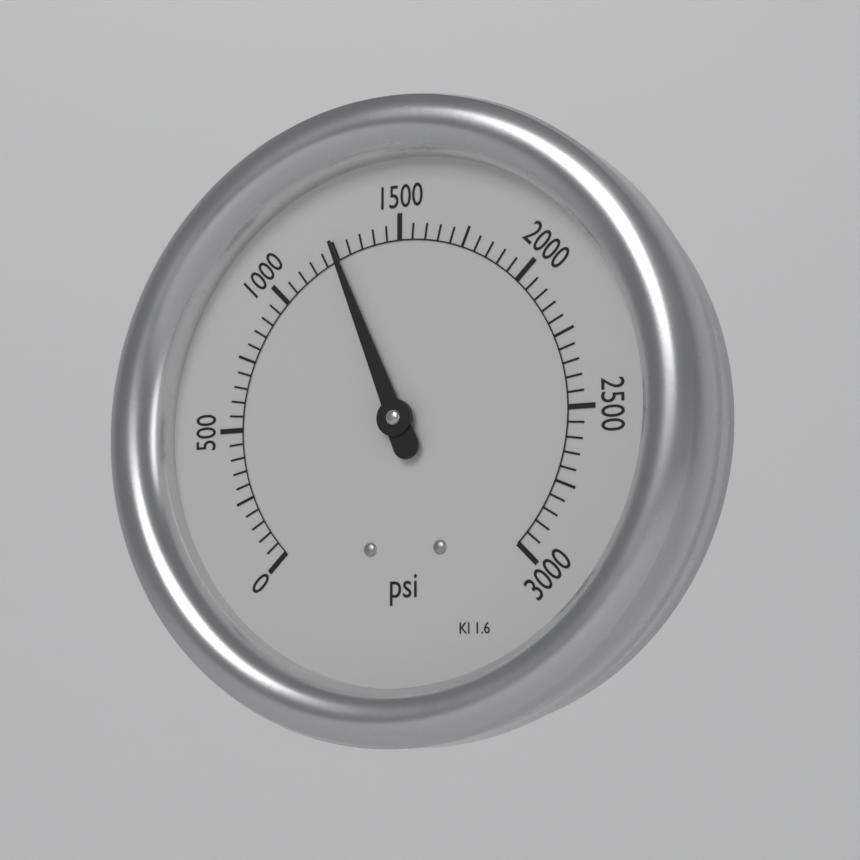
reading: 1250 psi
